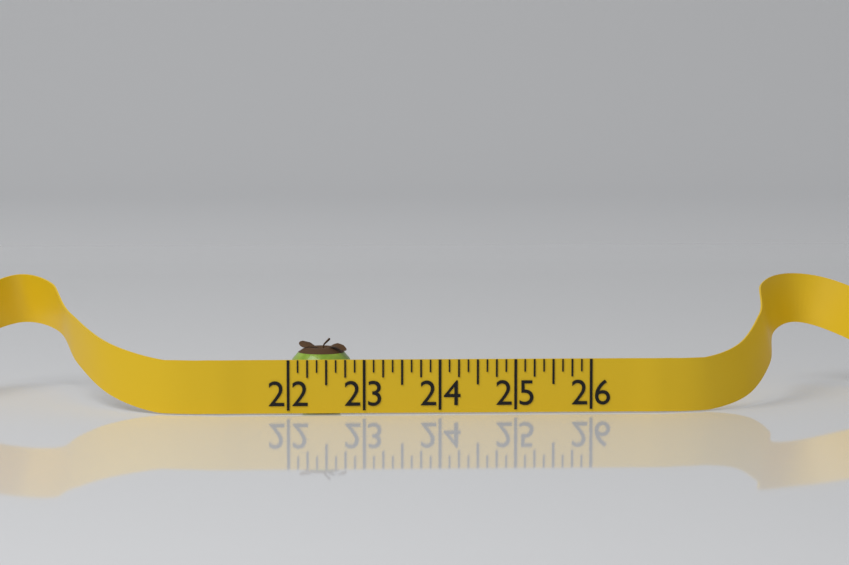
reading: 22.875 (no unit)
